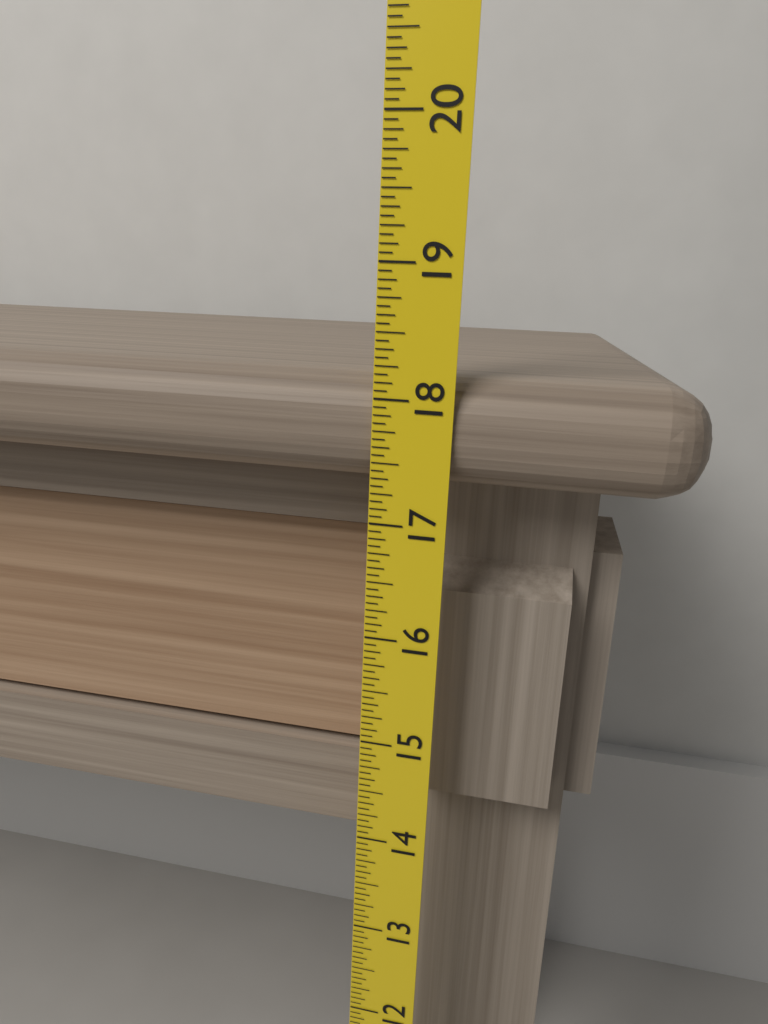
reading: 18.1875 (no unit)
